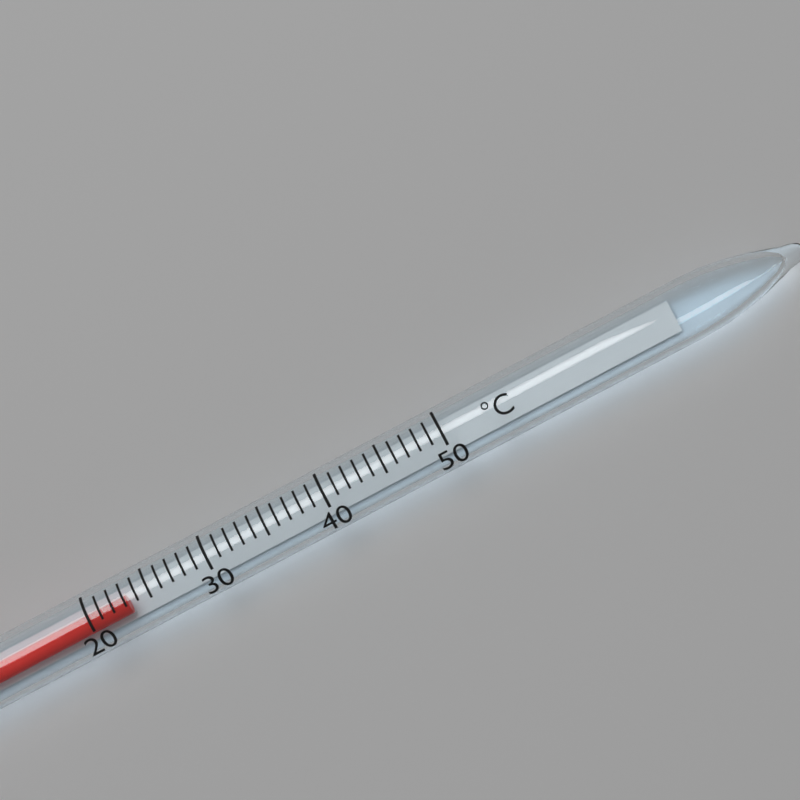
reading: 23 °C
